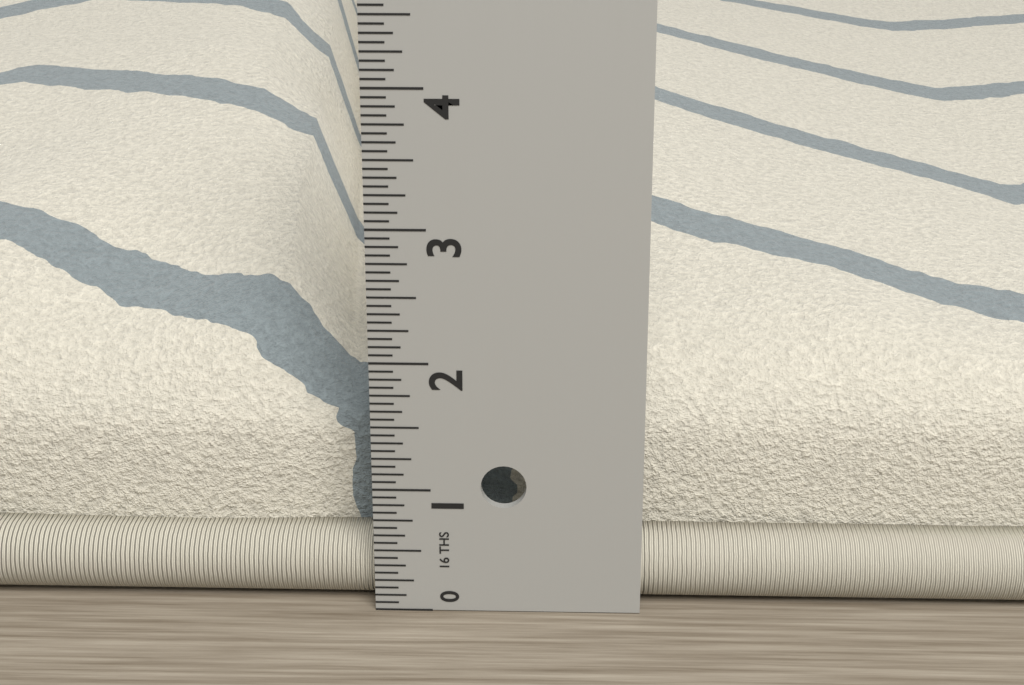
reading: 3.5000 in
